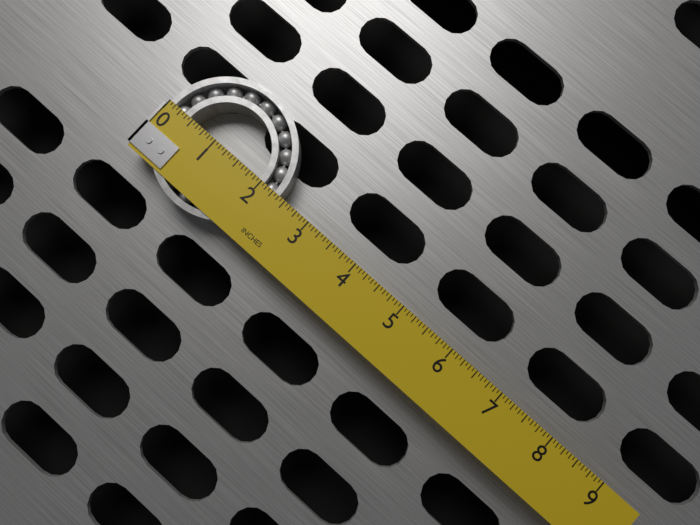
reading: 2.3750 in
